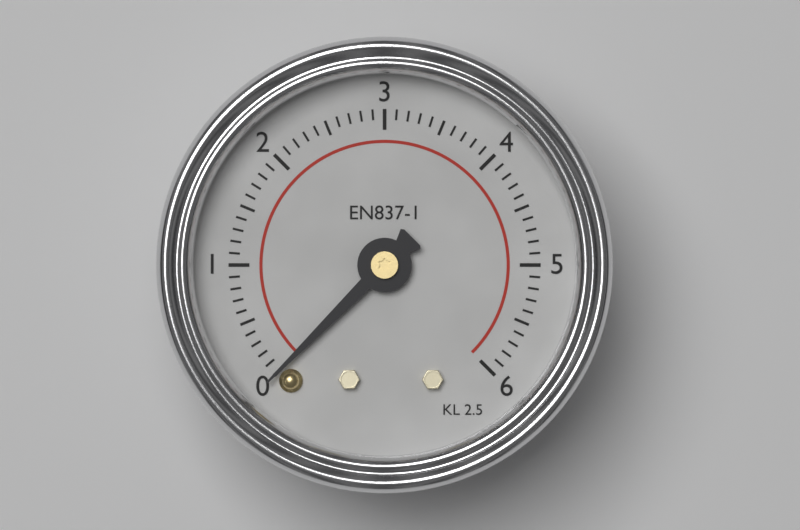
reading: 0.0 (no unit)
